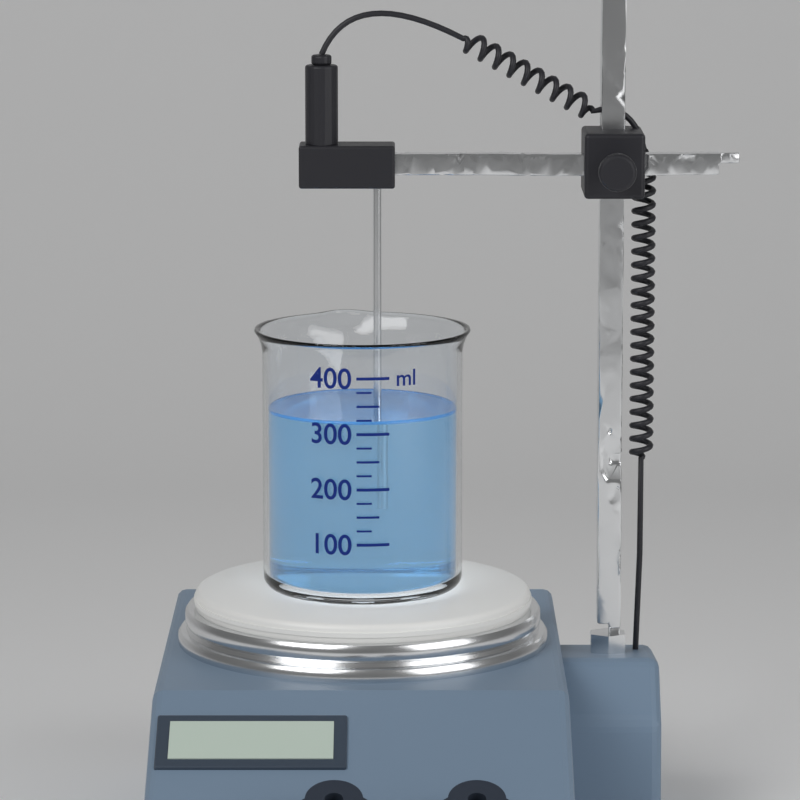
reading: 320 ml
